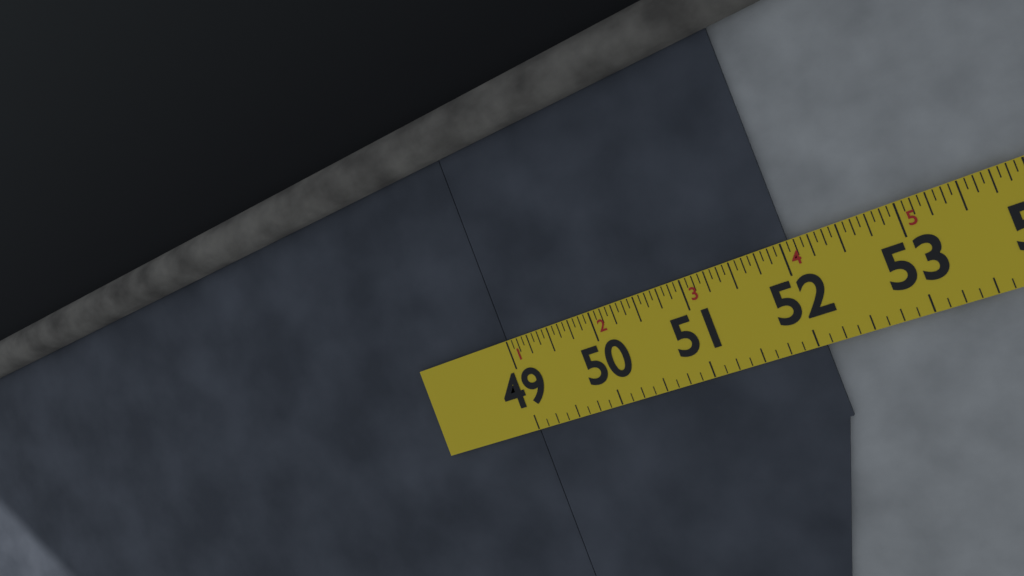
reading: 52.0625 in
